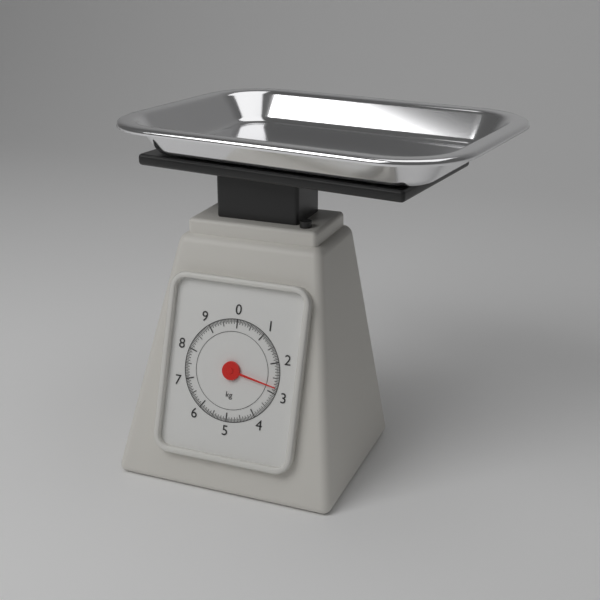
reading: 2.80 kg
